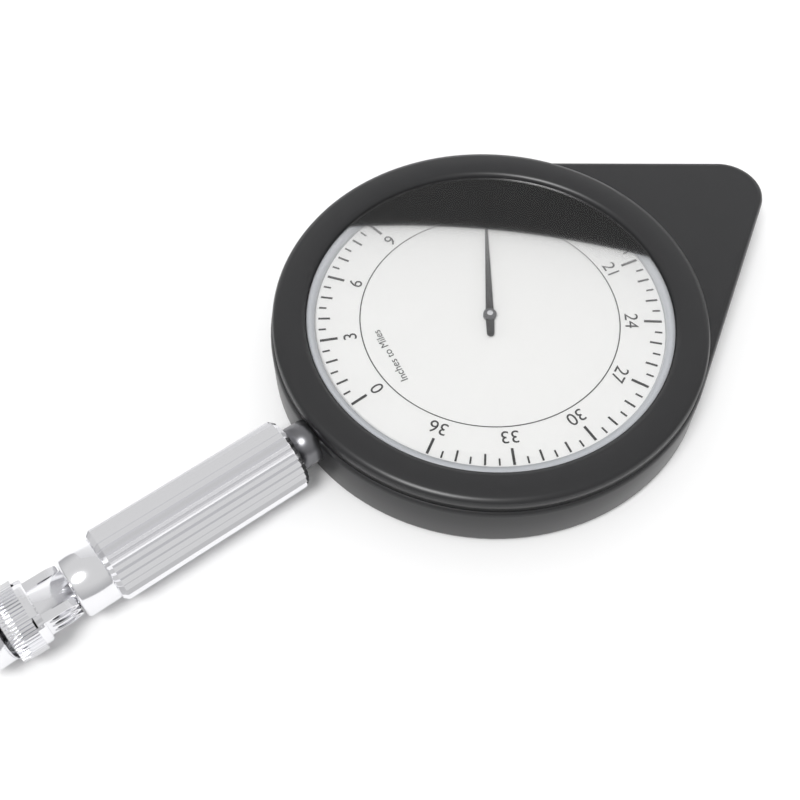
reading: 14.0 miles
